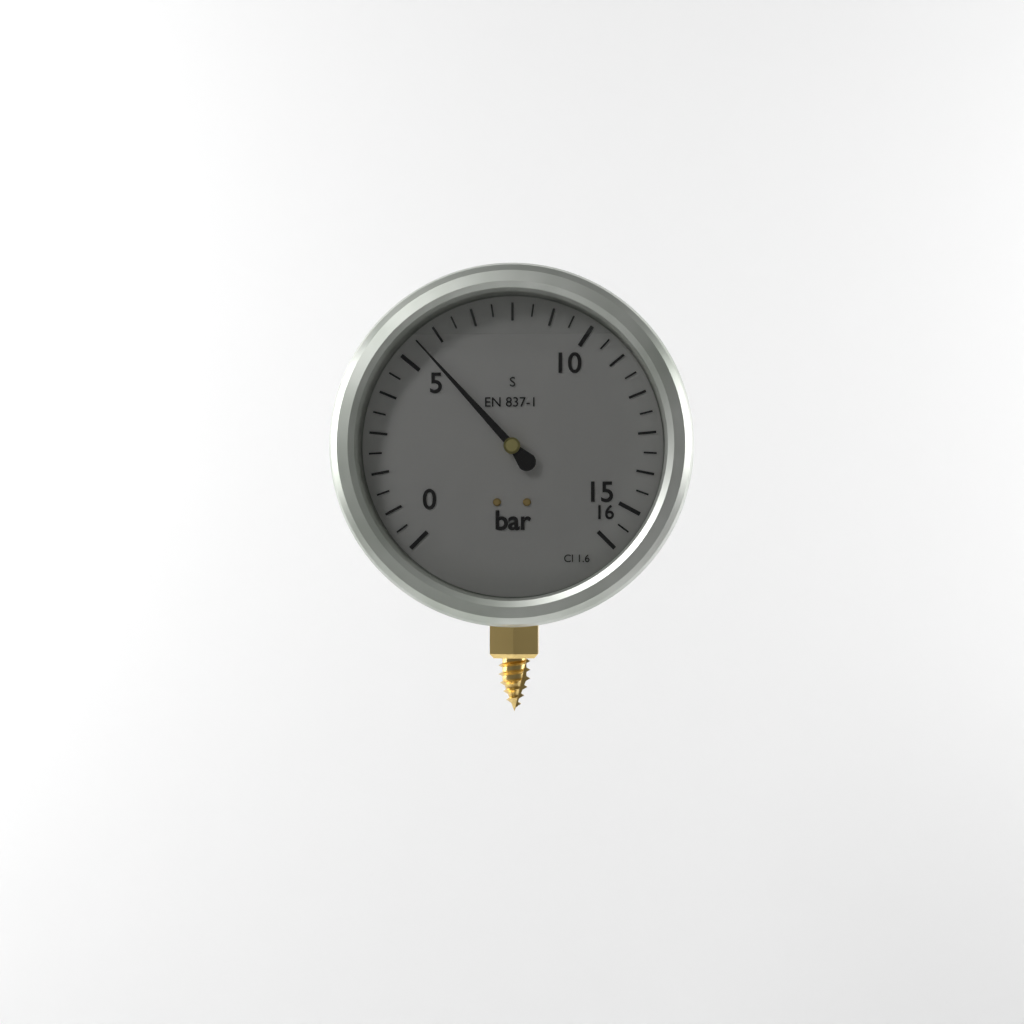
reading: 5.5 bar
